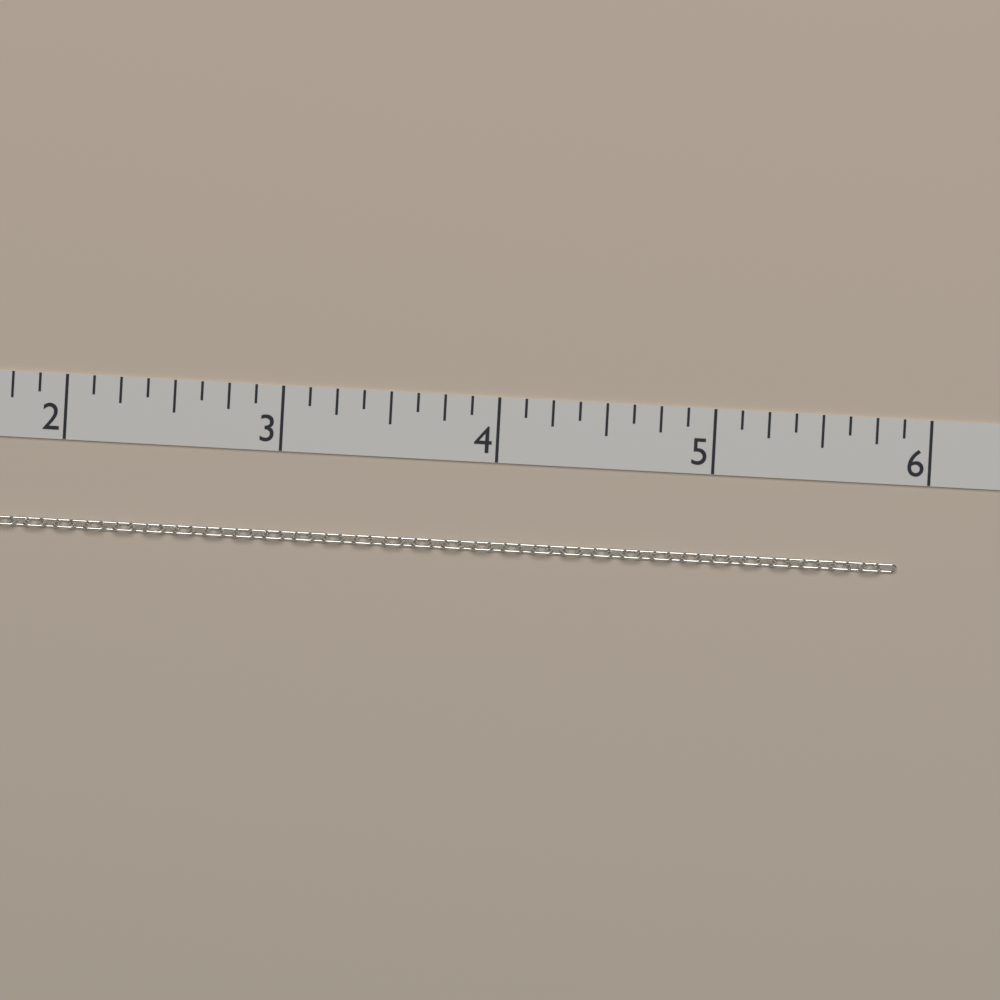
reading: 5.875 in
